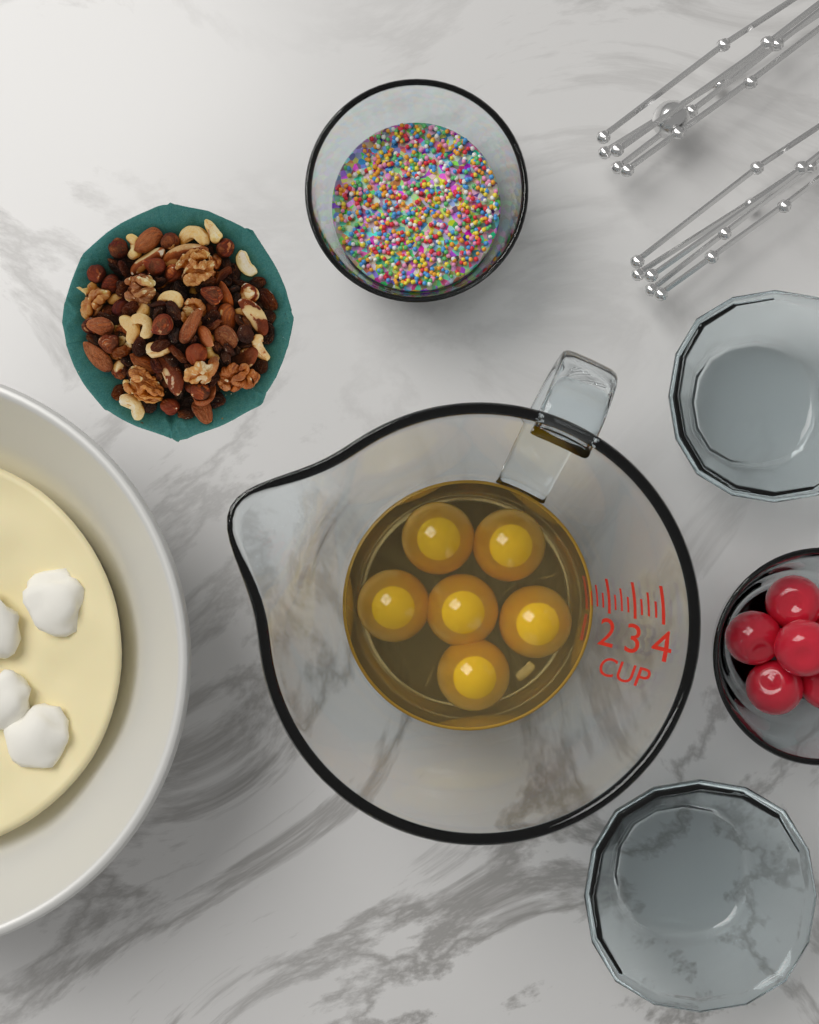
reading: 1.25 cup
